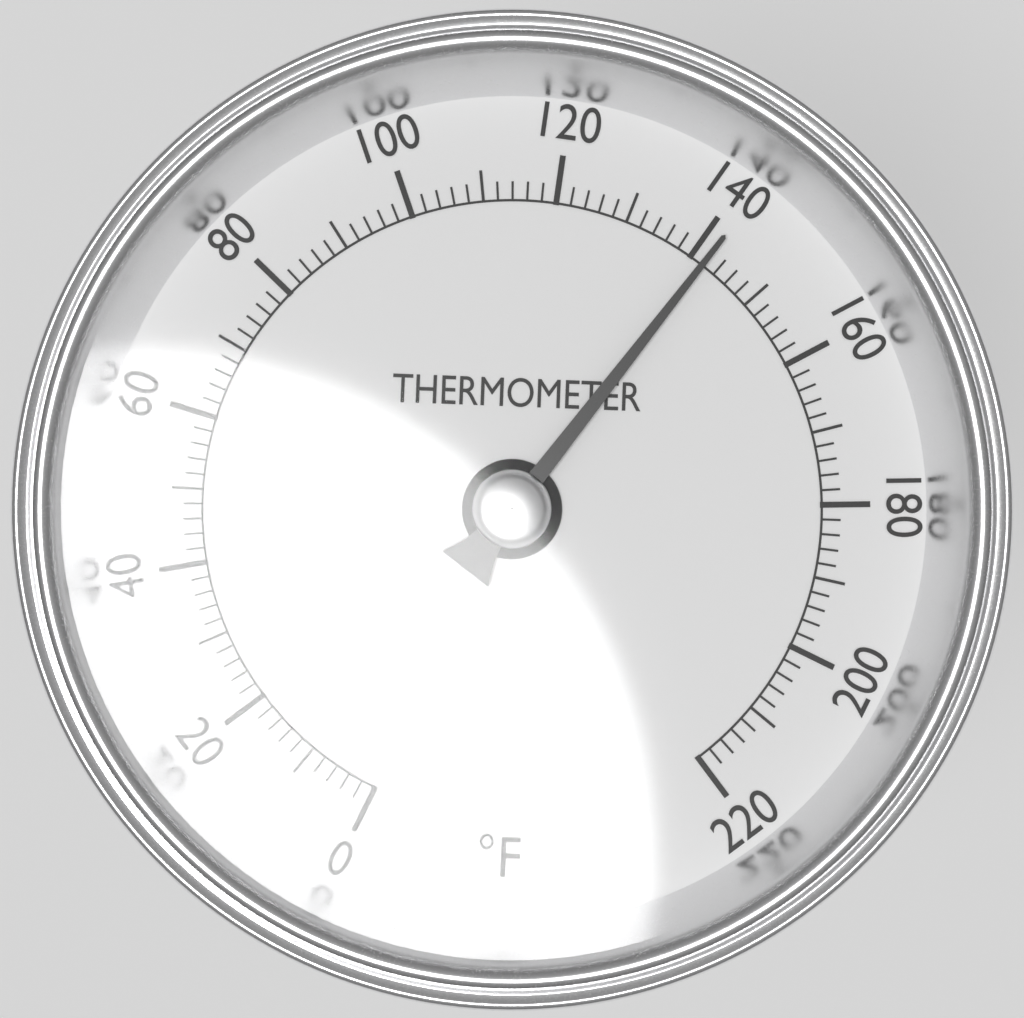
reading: 142 °F
